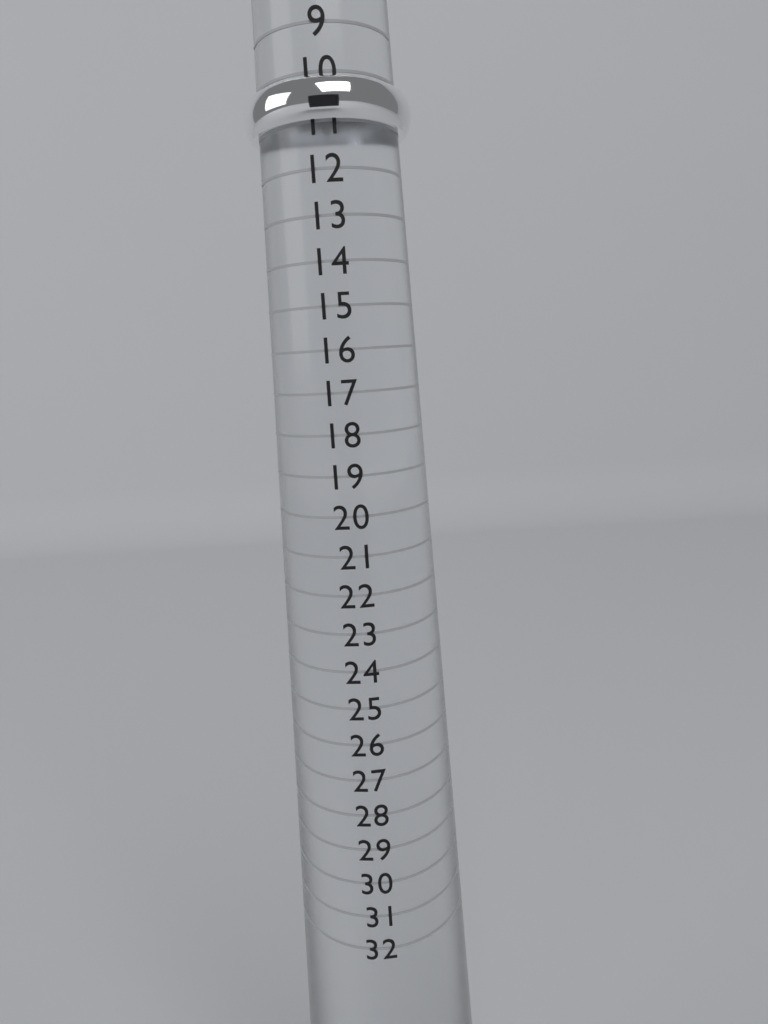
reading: 11 (no unit)
